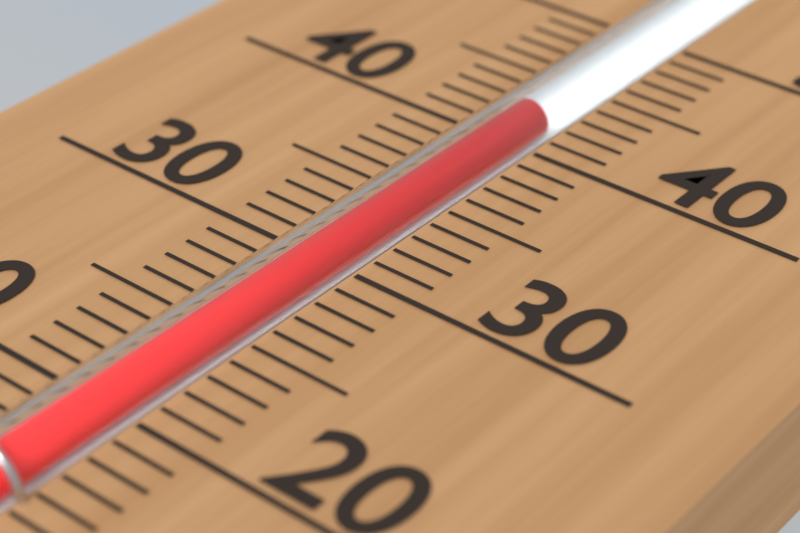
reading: 42 (no unit)
